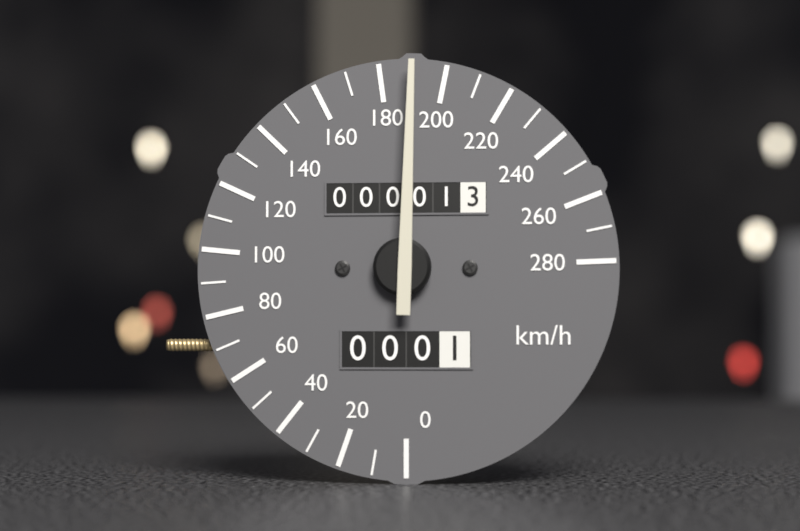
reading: 190 km/h
